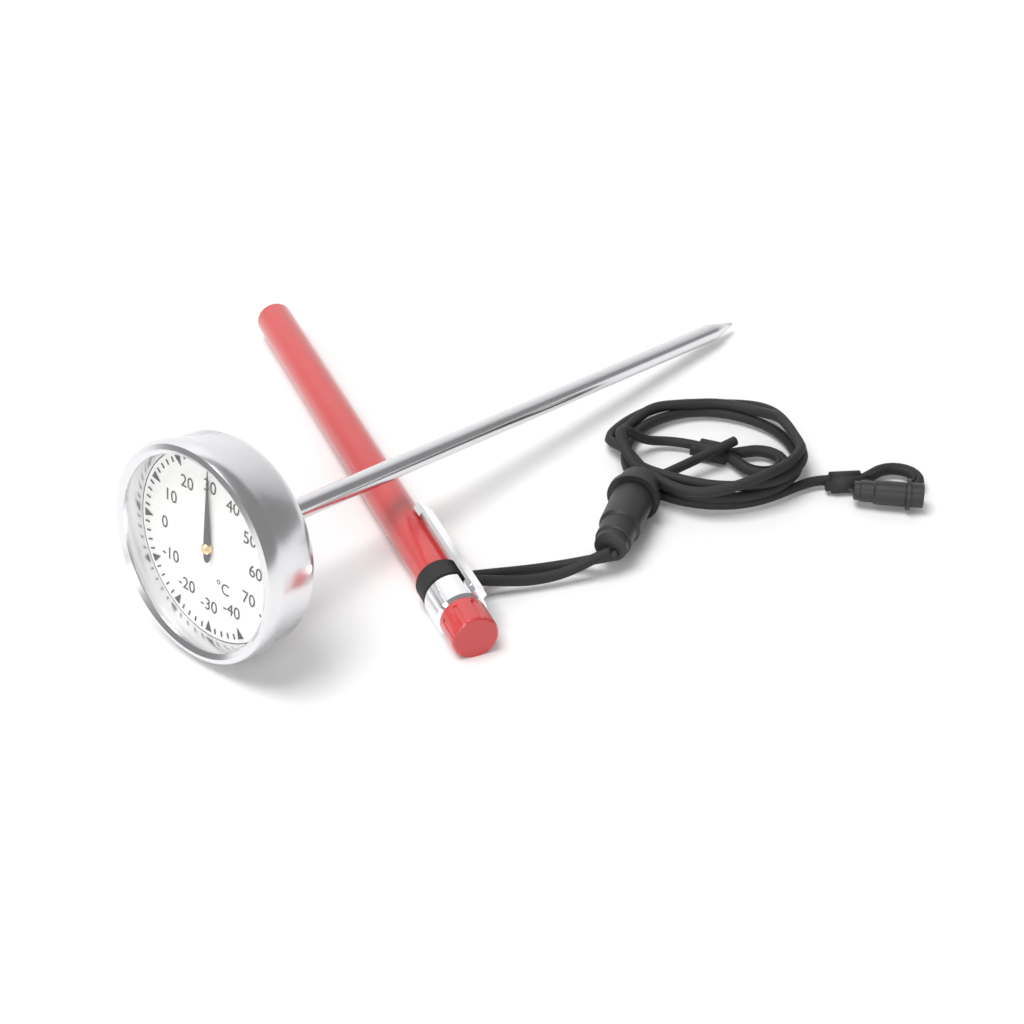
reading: 30 °C
